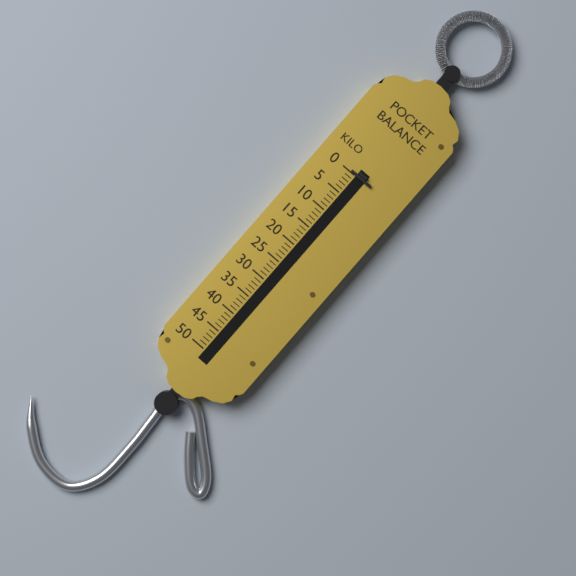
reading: 0 kg
